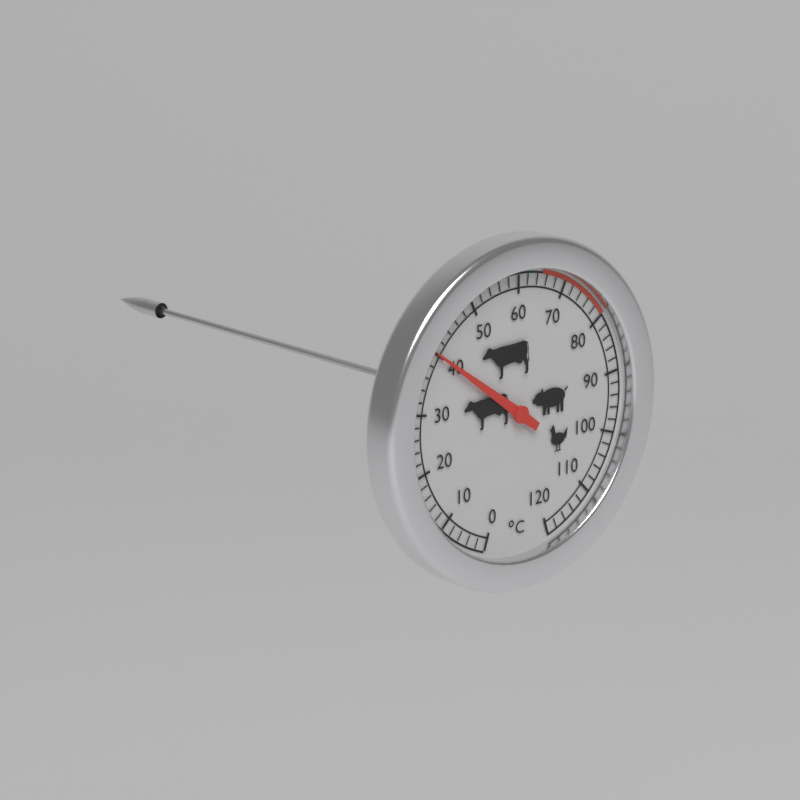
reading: 40 °C
